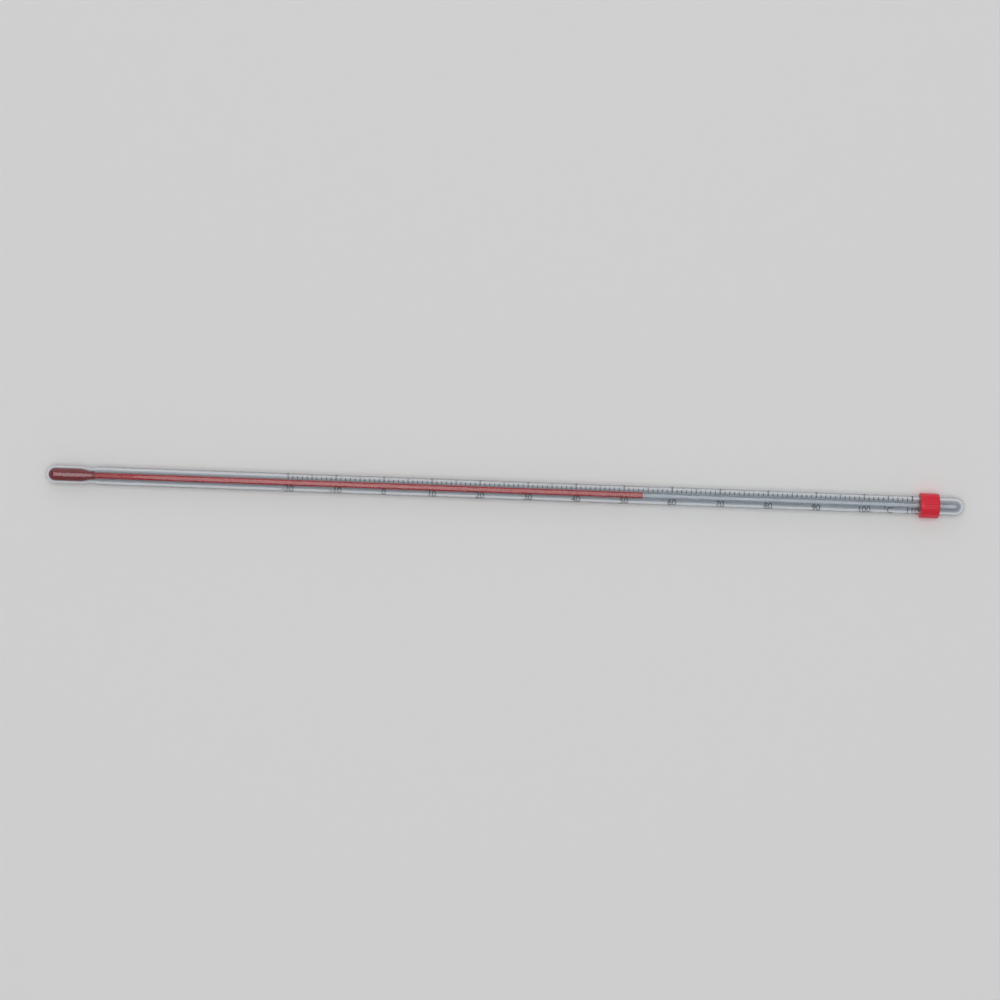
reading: 54 °C
